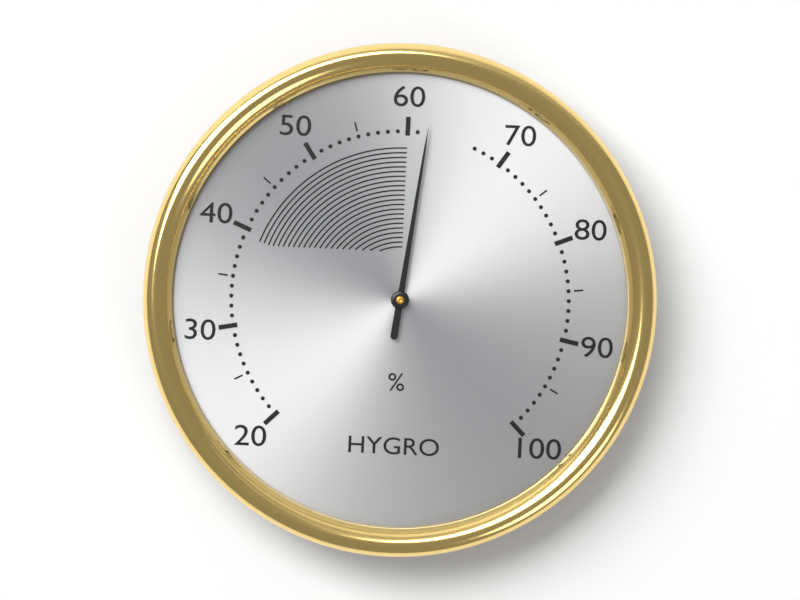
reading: 62 %
